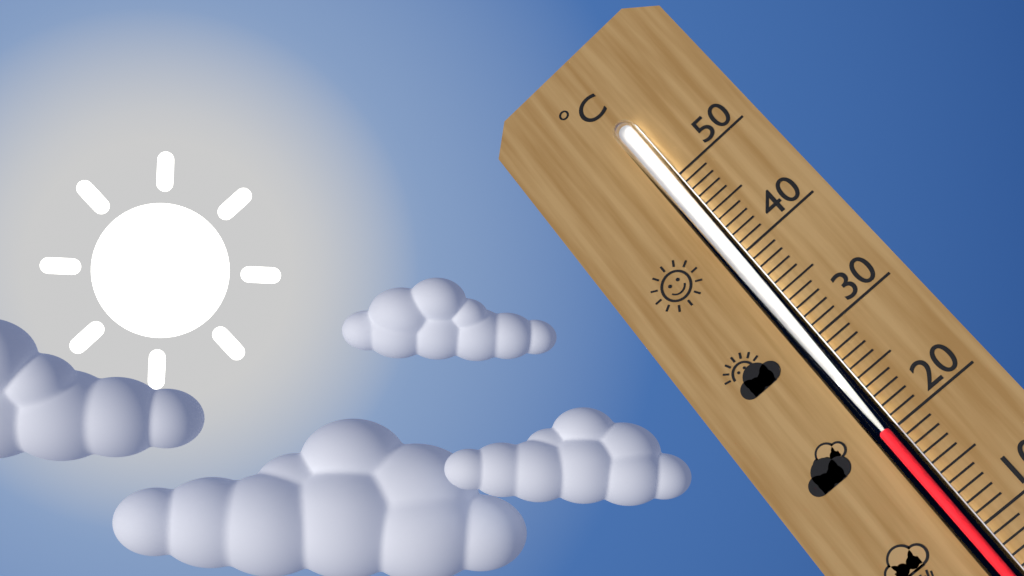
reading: 20 °C
